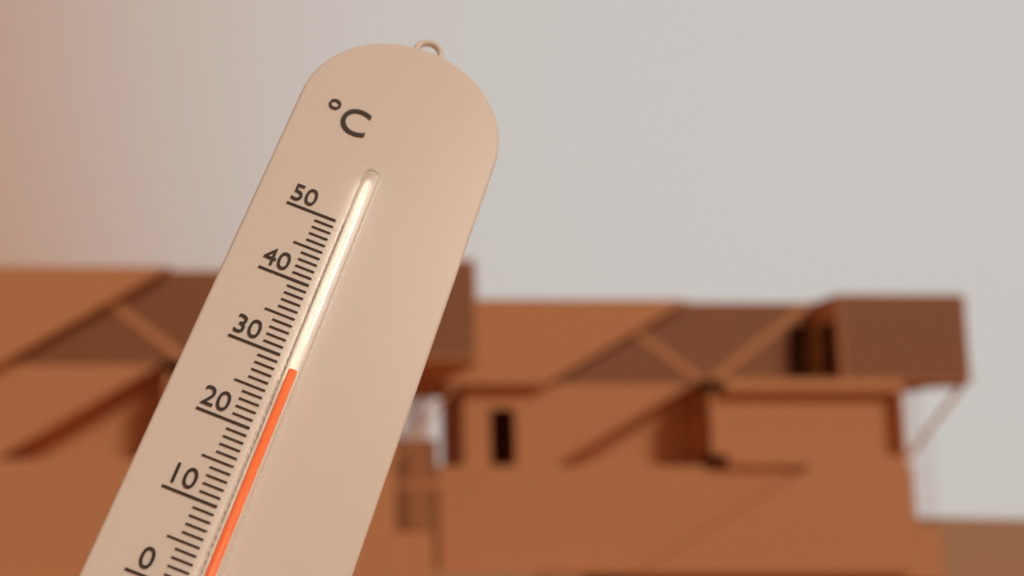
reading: 28 °C
